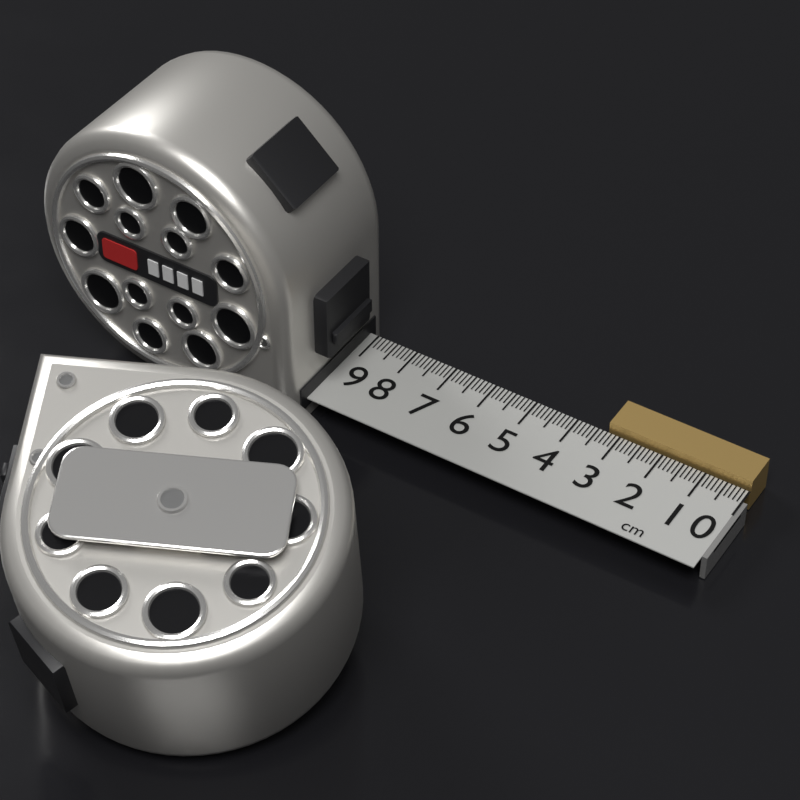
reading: 3.3 cm
